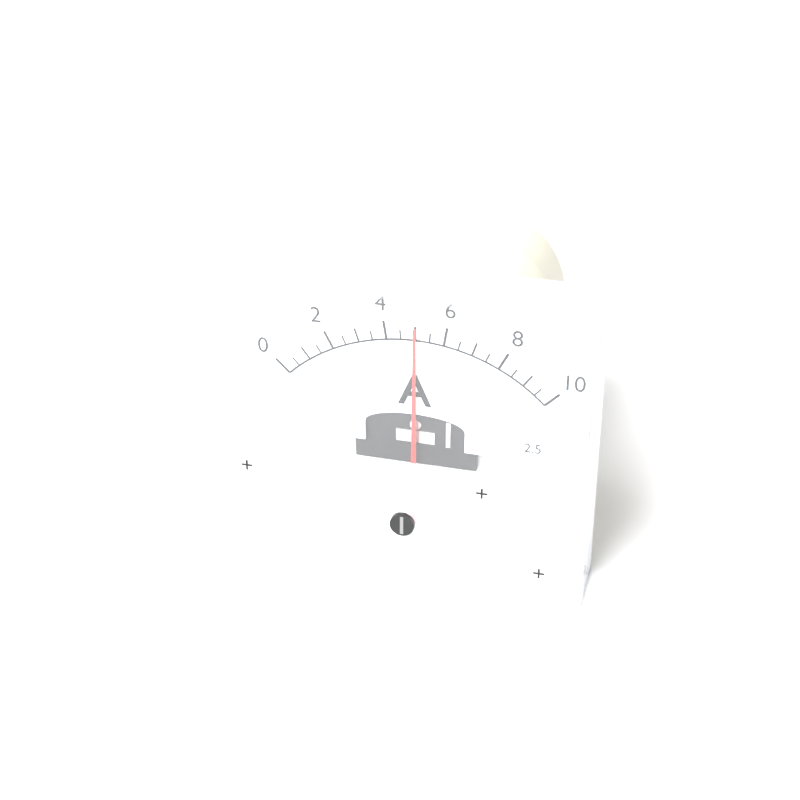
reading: 5.0 A
